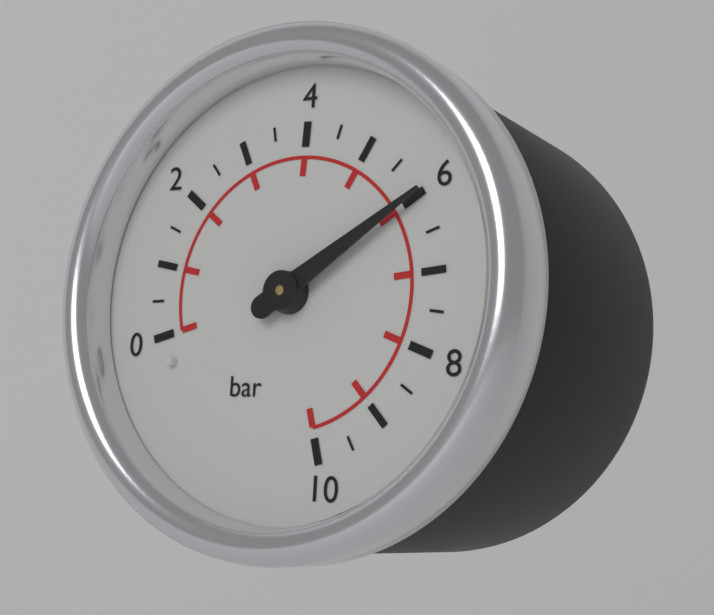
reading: 6.0 bar
